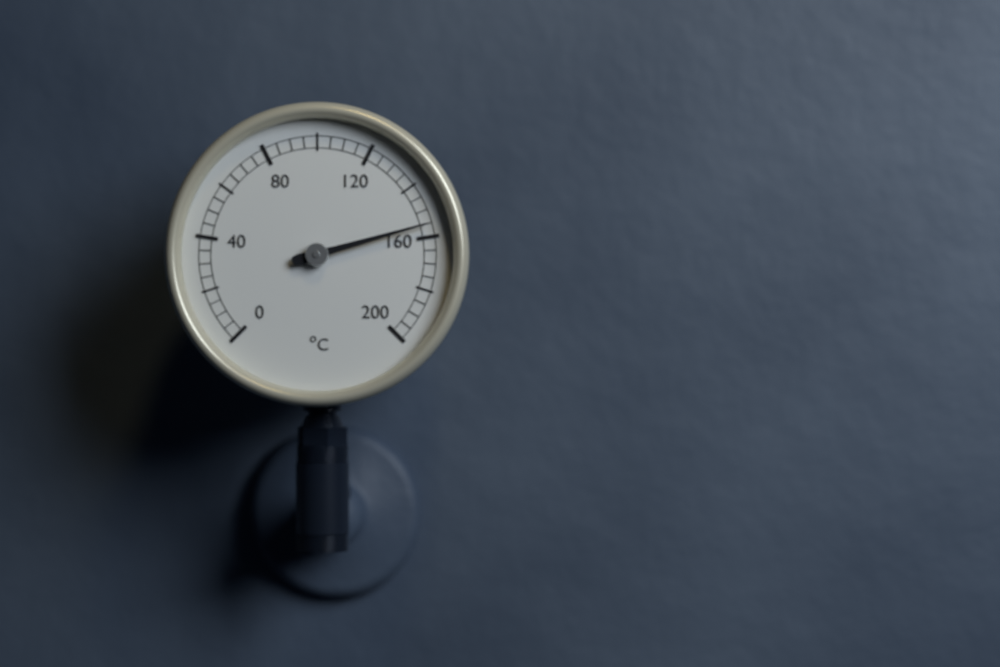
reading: 155 °C
